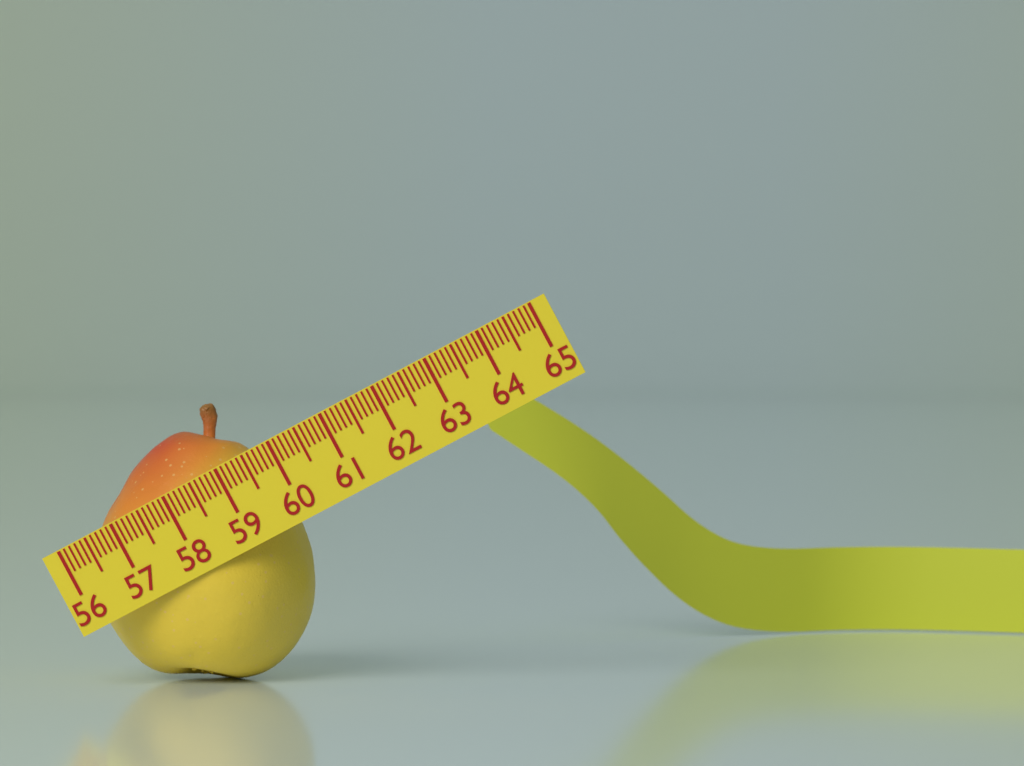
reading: 59.7 (no unit)
